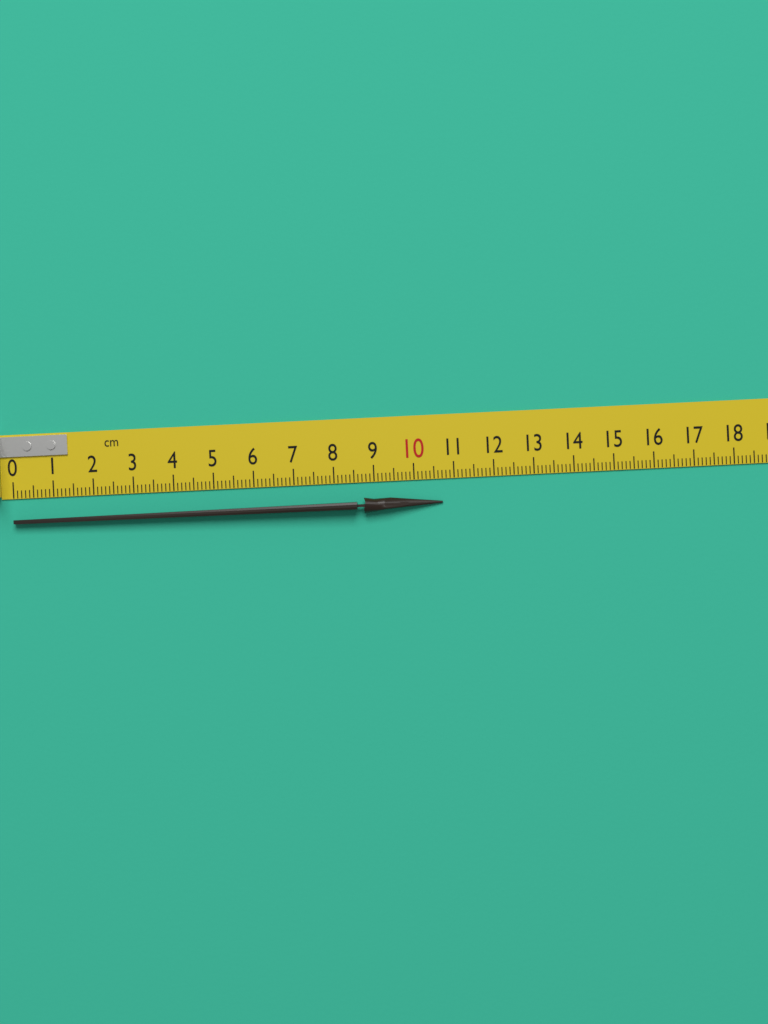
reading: 10.7 cm
